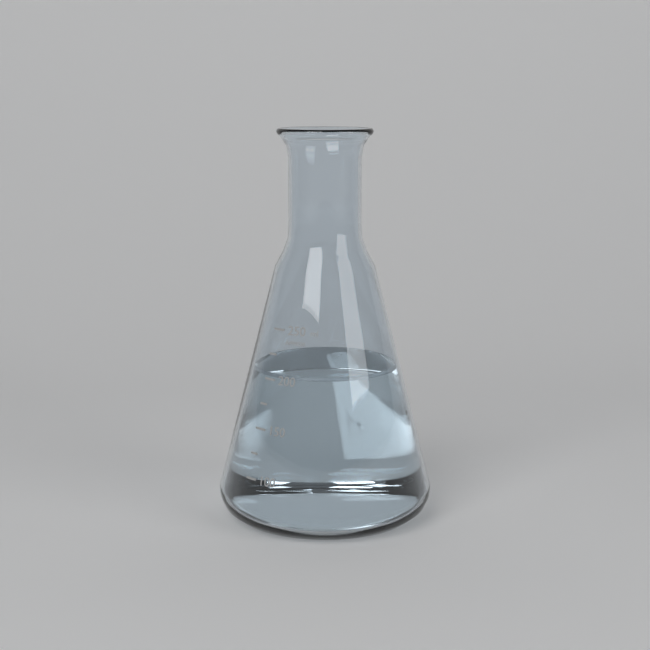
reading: 205 ml
